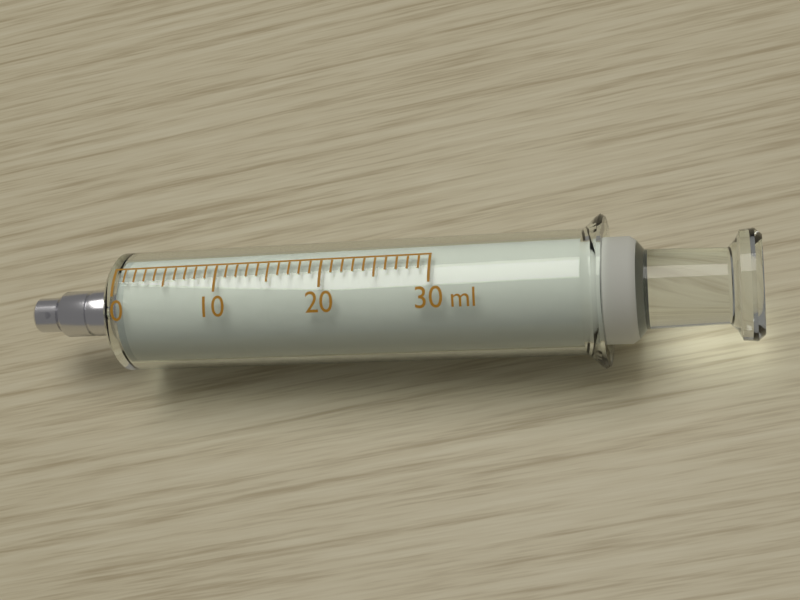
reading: 0 ml
